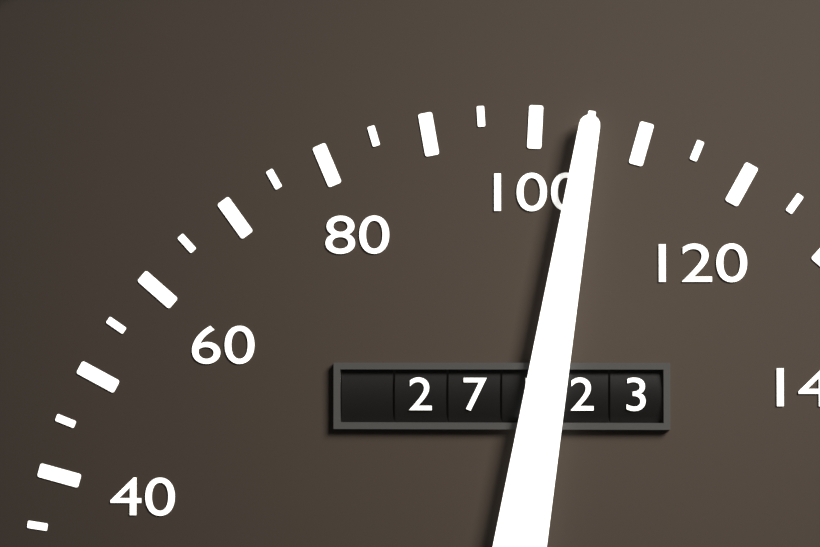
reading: 105 (no unit)
